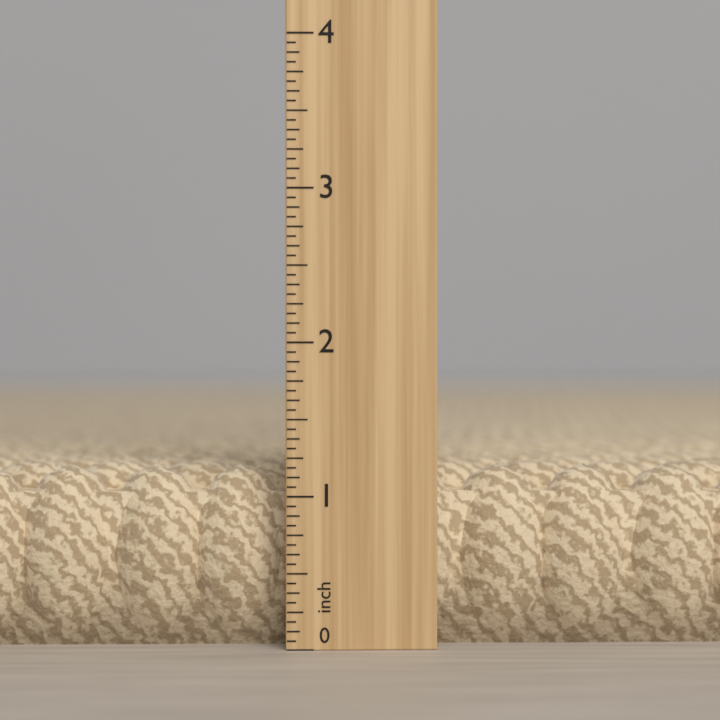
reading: 1.1875 in
